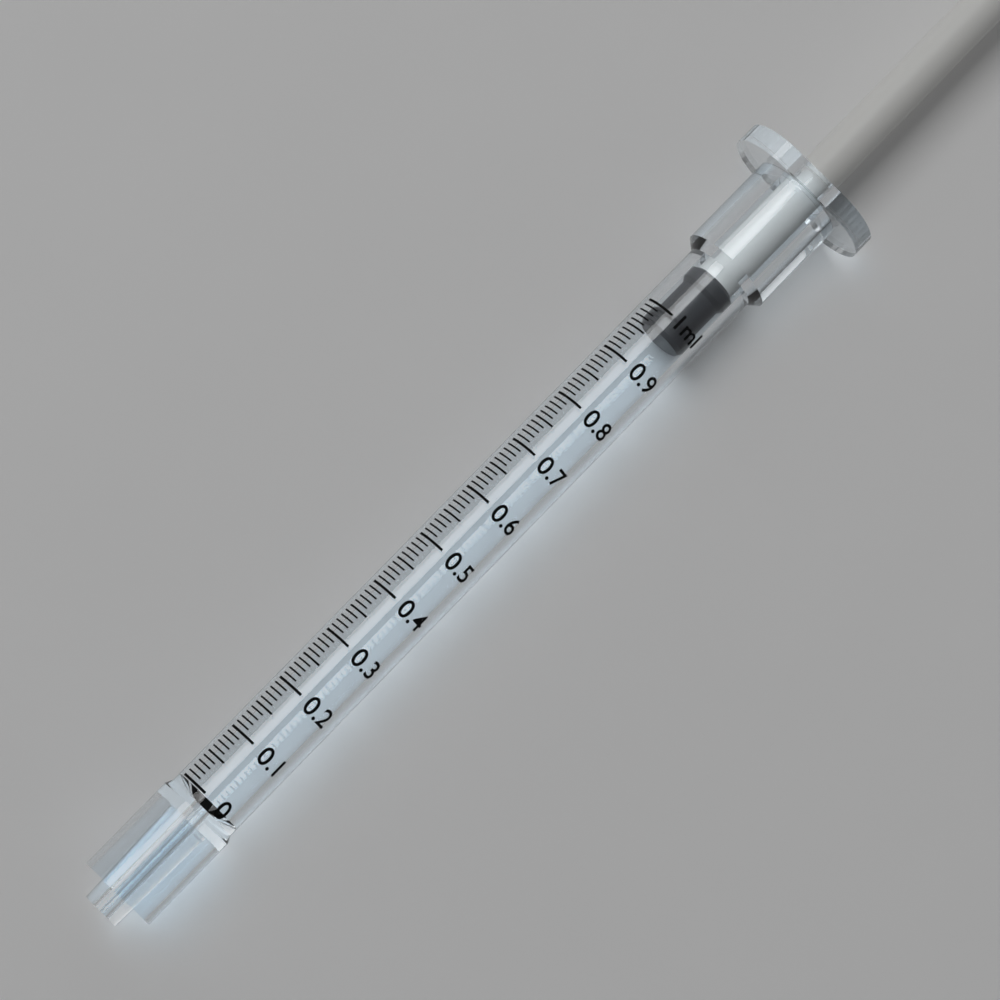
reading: 0.97 ml
